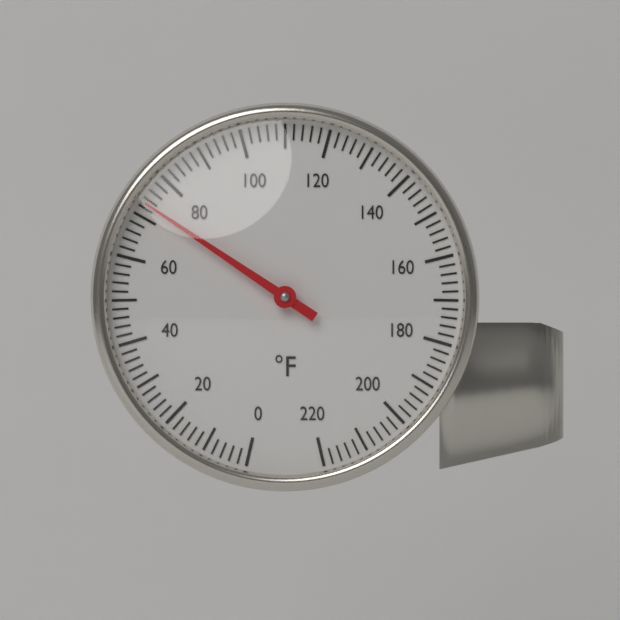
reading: 73 °F
